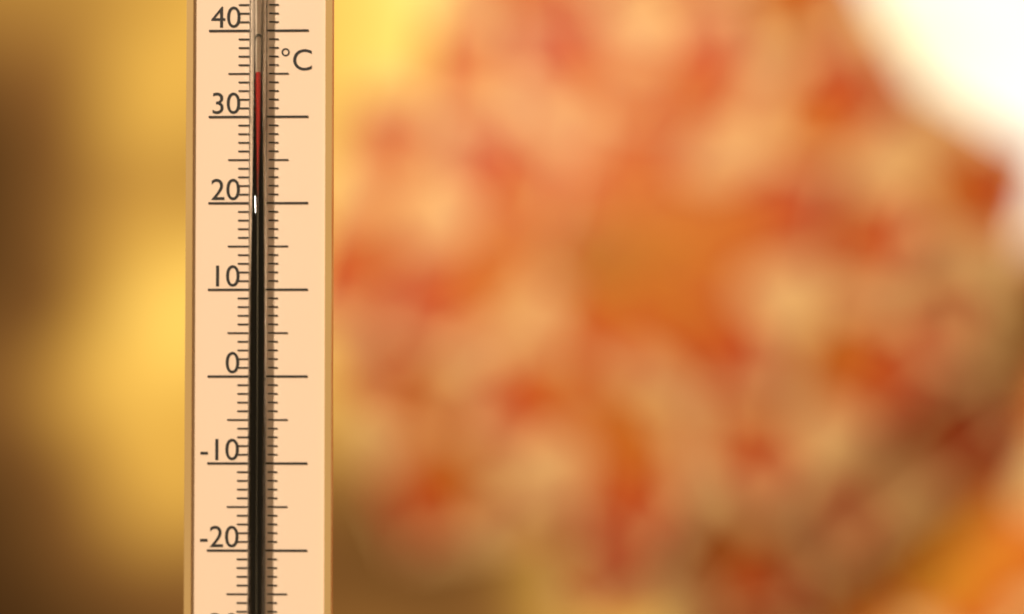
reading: 35 °C
